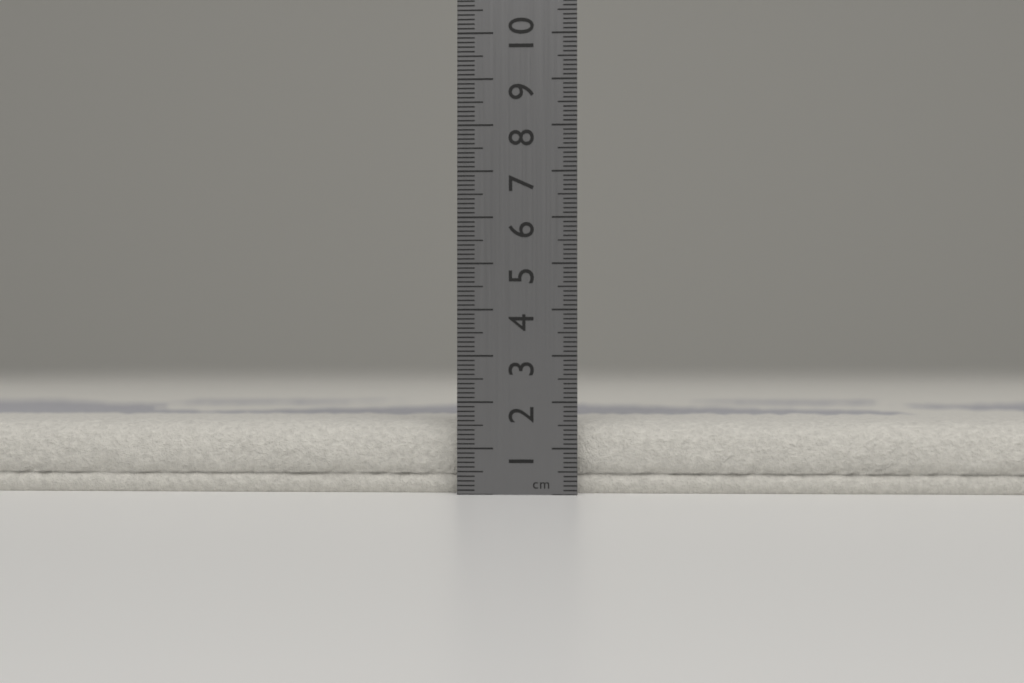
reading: 1.6 cm
